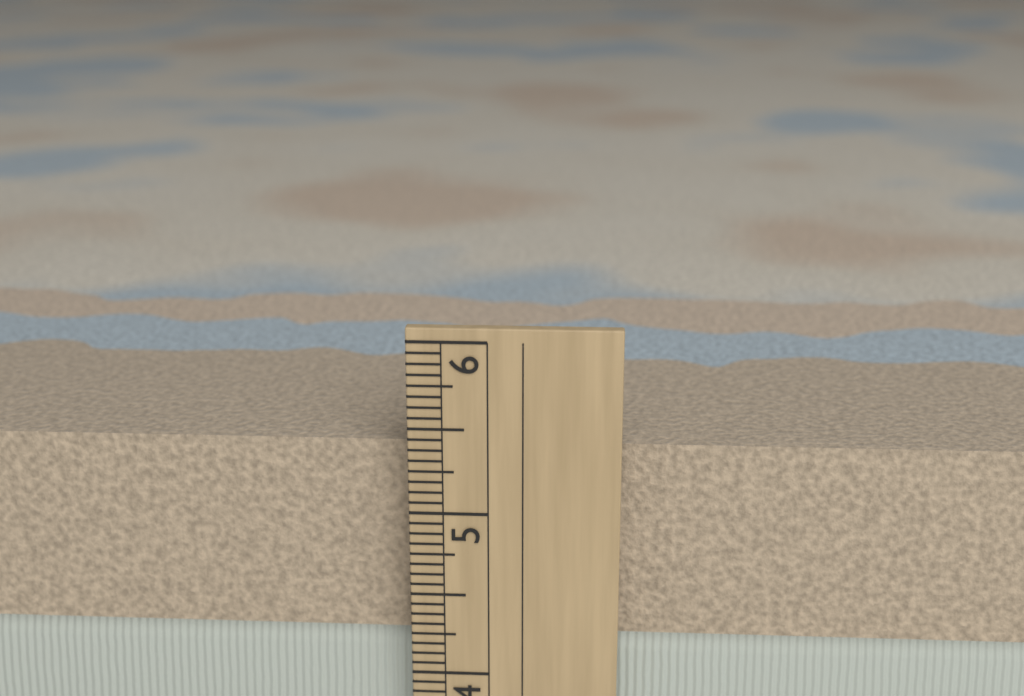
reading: 5.3750 in
